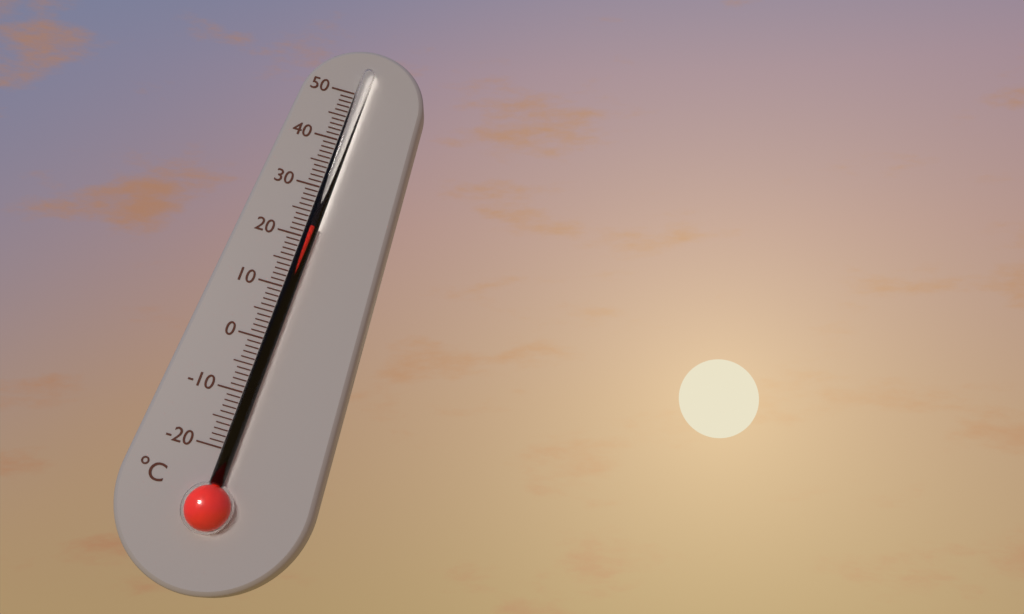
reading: 22 °C
